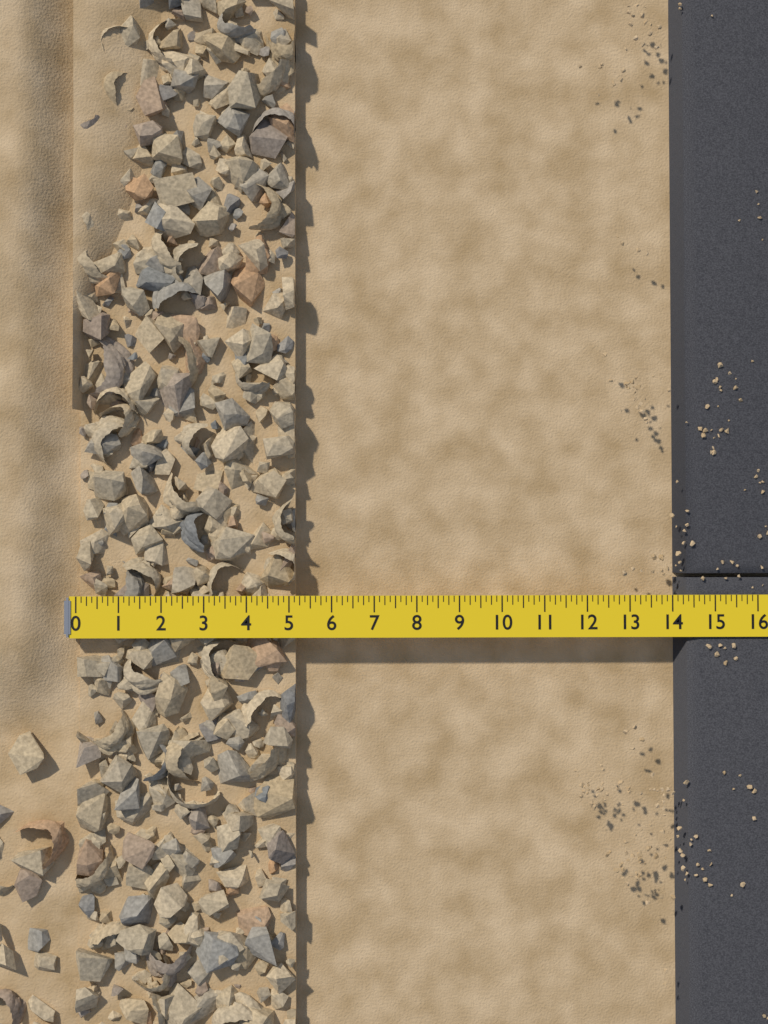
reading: 5.125 (no unit)
